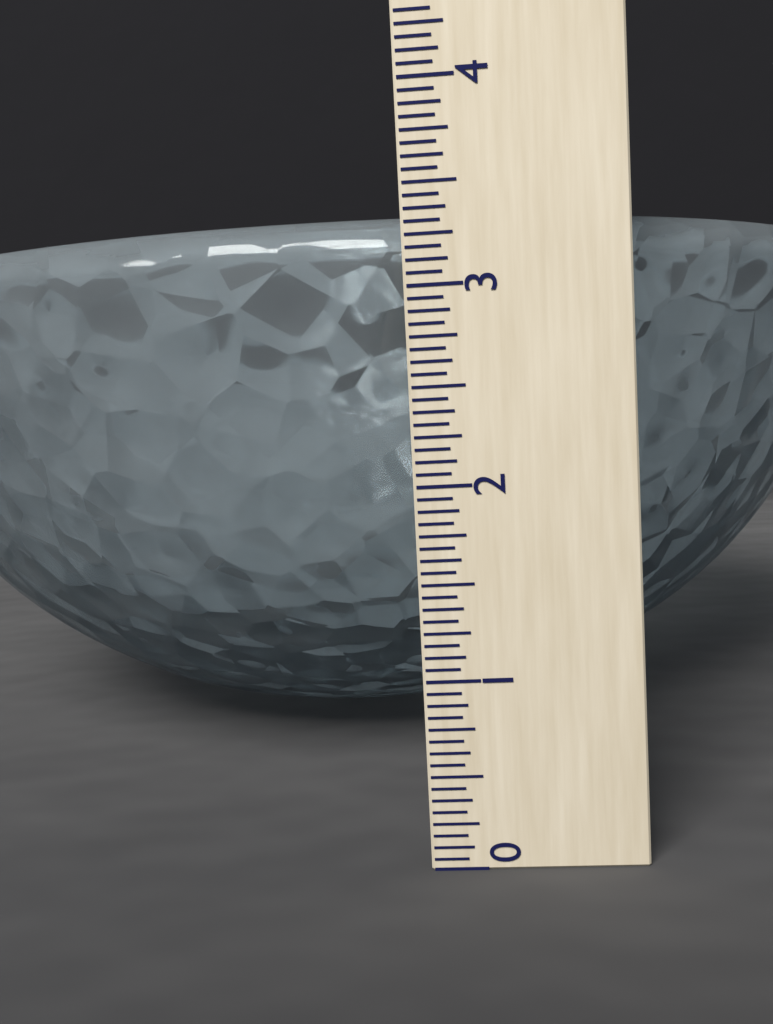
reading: 3.3750 (no unit)
